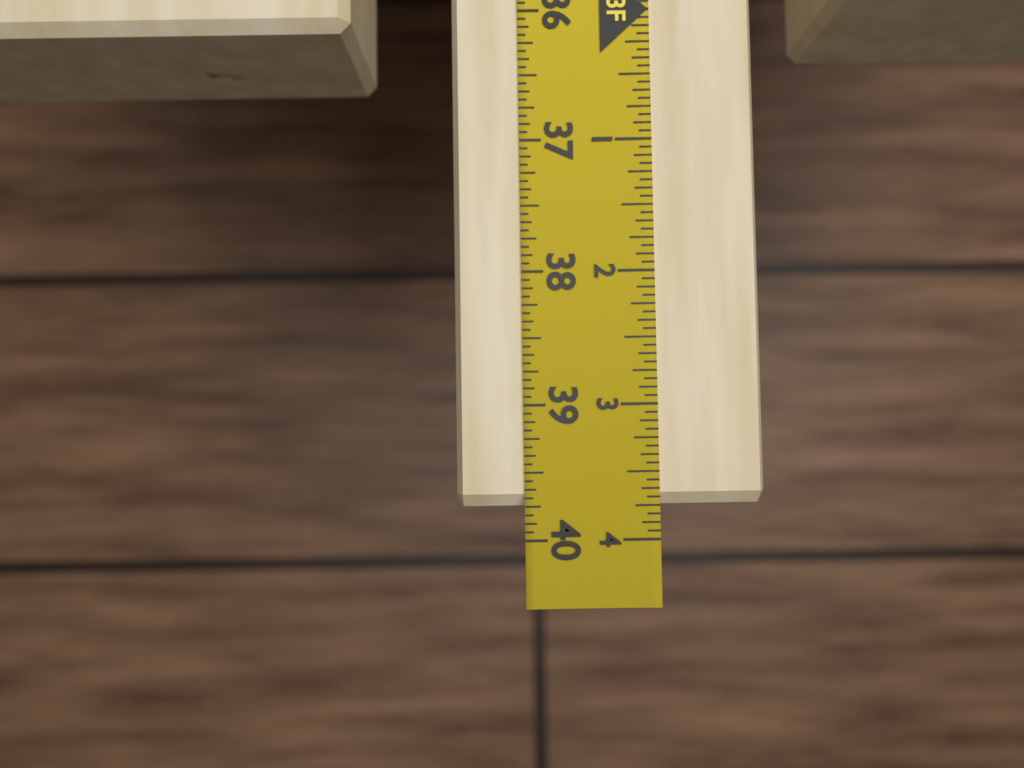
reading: 39.7500 in
